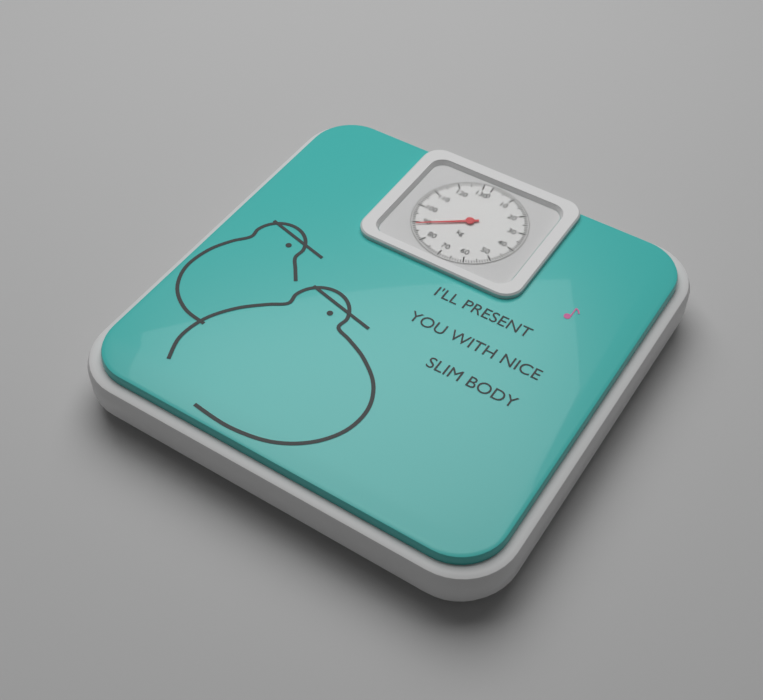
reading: 89 kg
